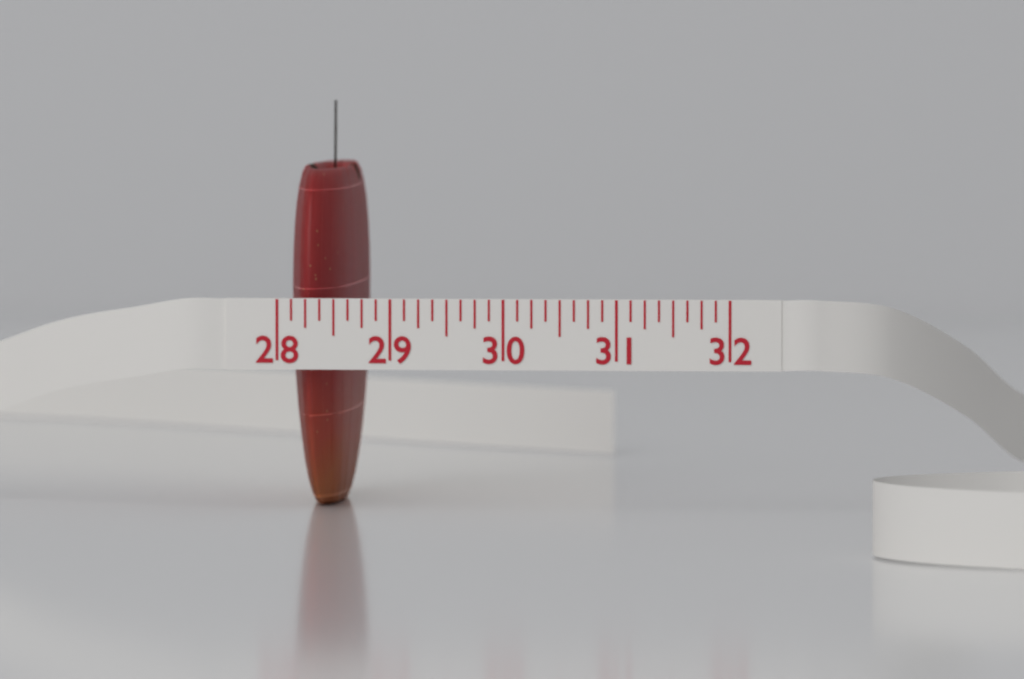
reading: 28.625 (no unit)
